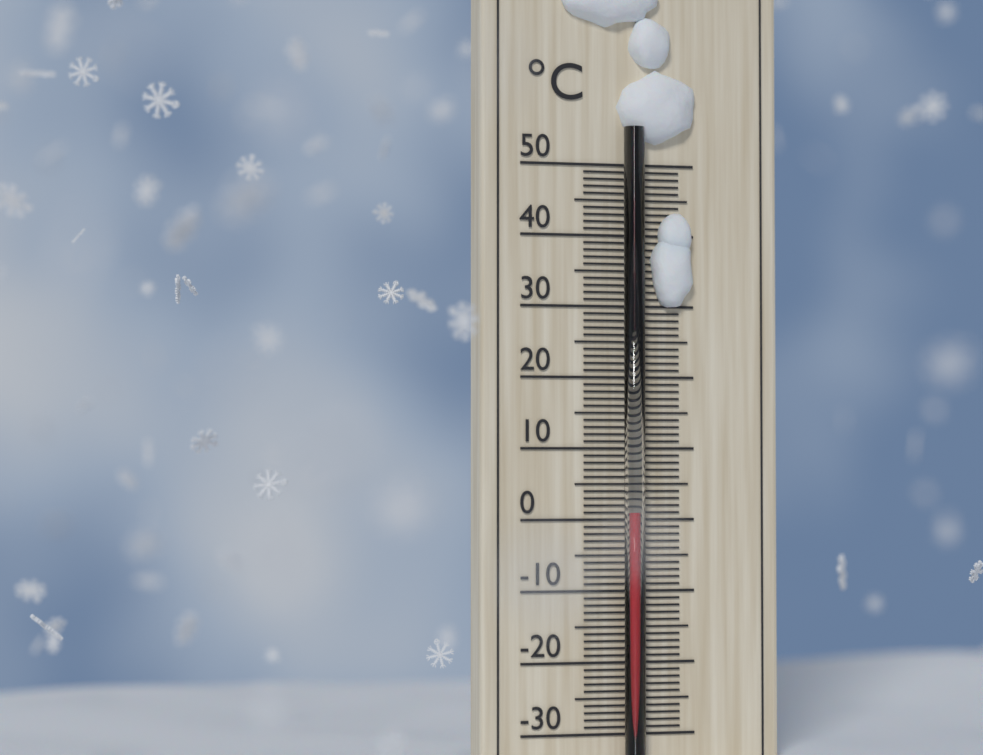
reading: 1 °C
